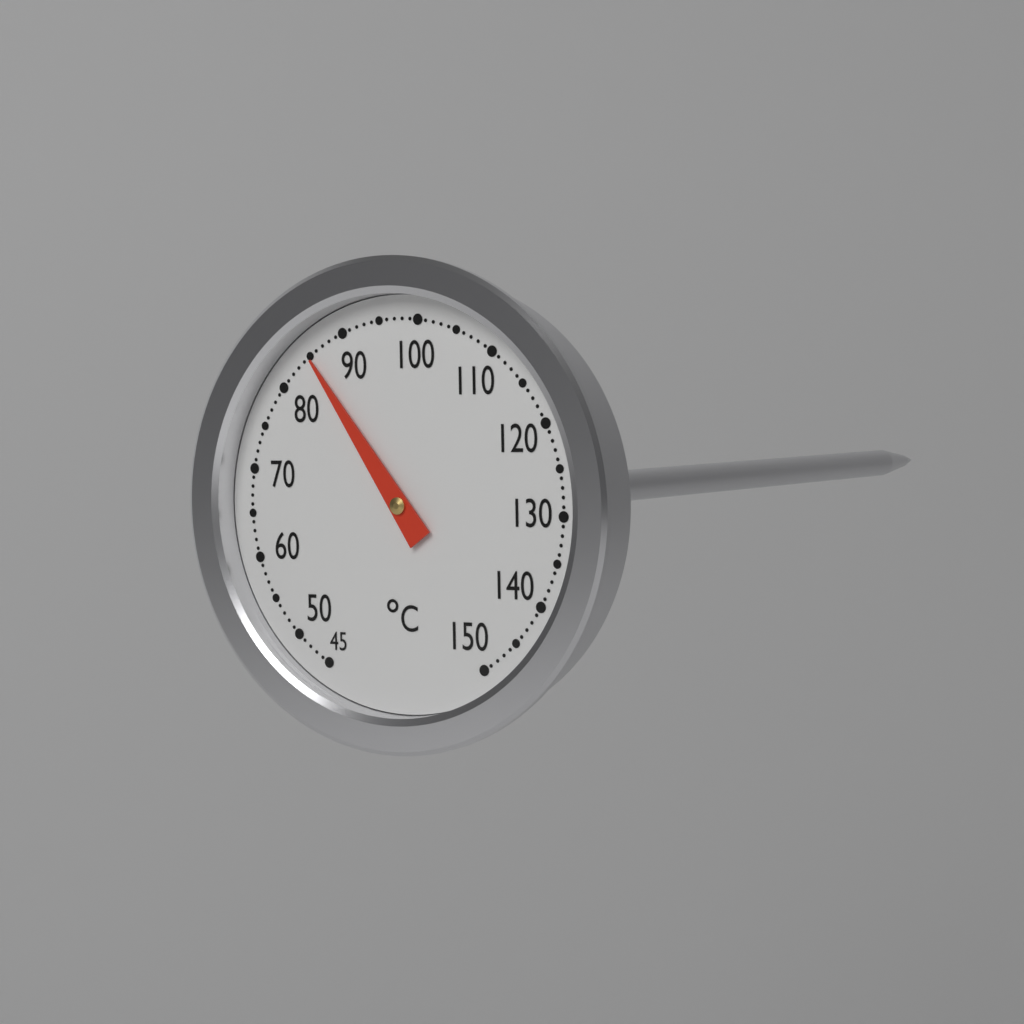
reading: 85 °C
